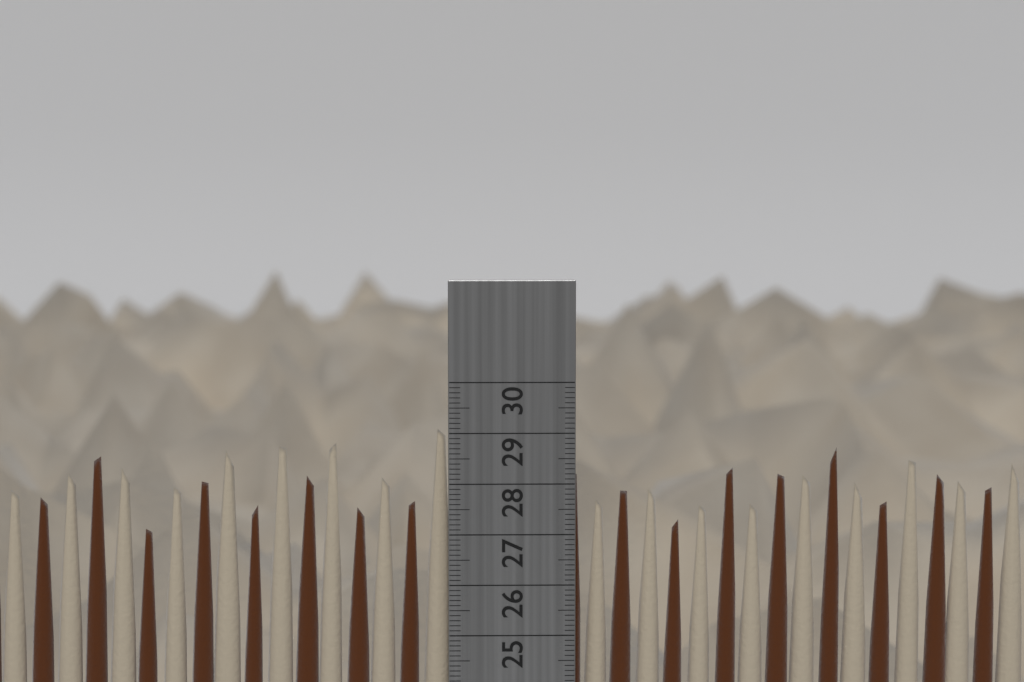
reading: 29.2 cm
